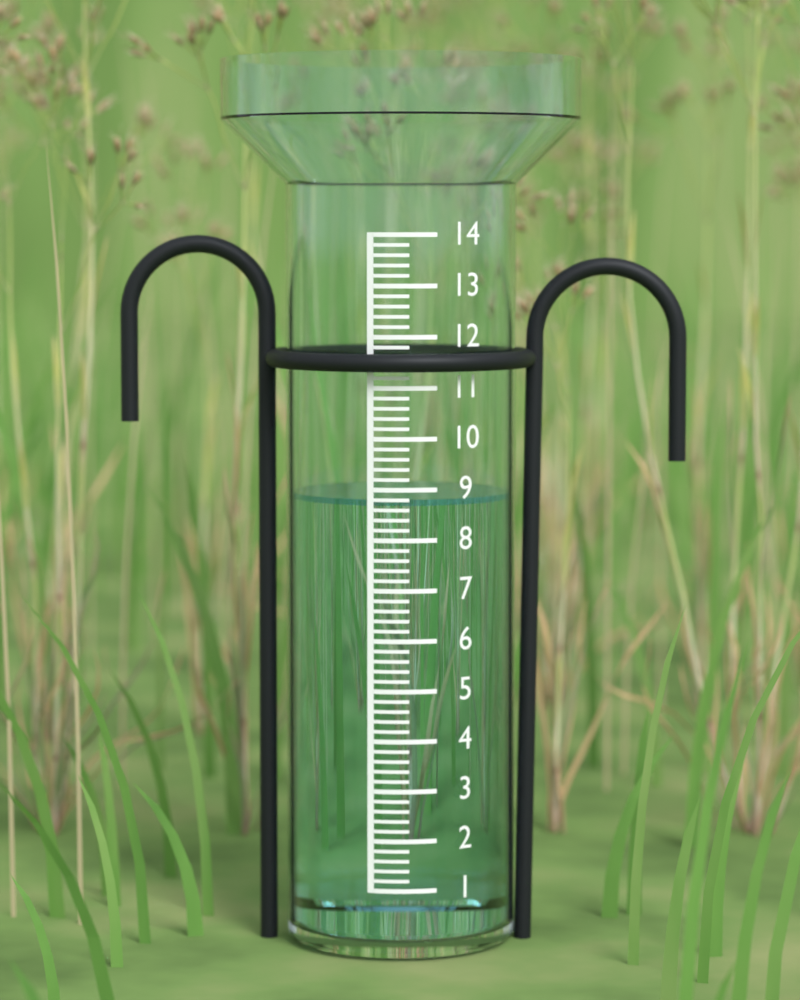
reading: 8.8 (no unit)
